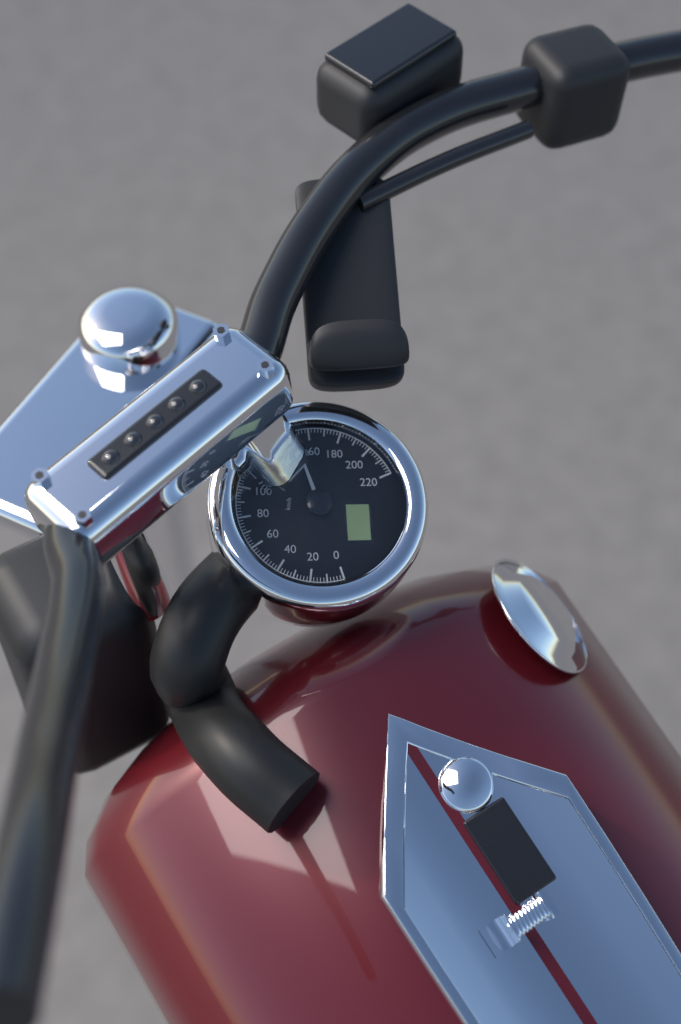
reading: 150 km/h
